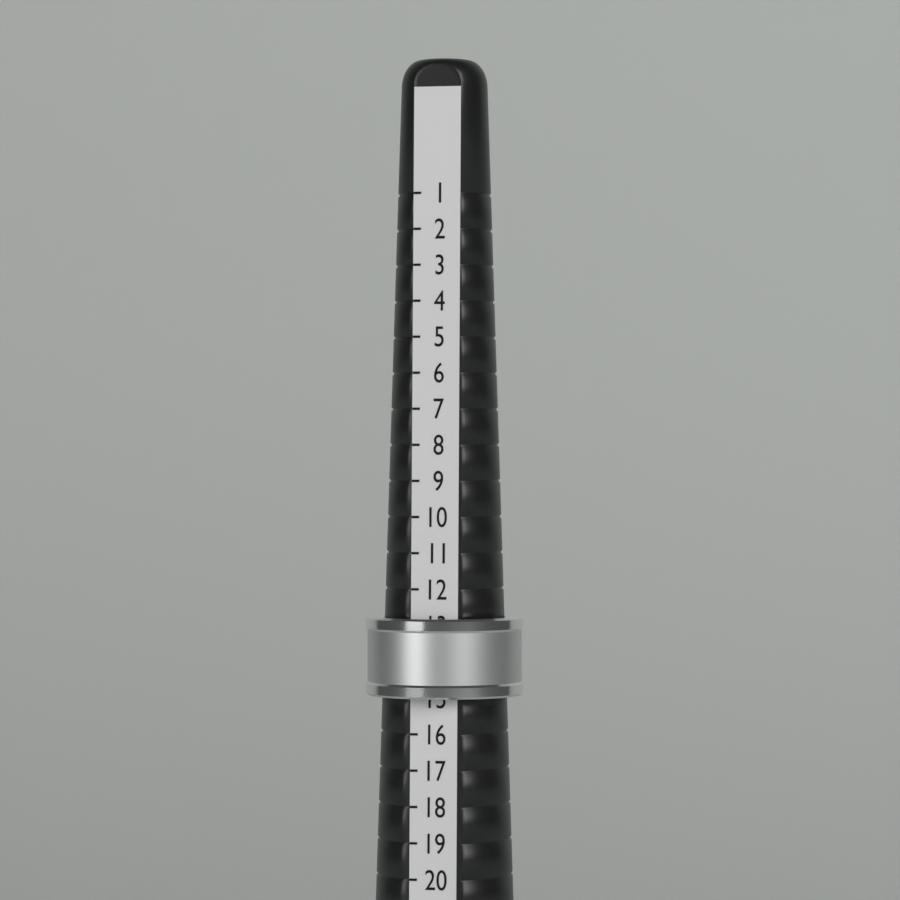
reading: 15 (no unit)
